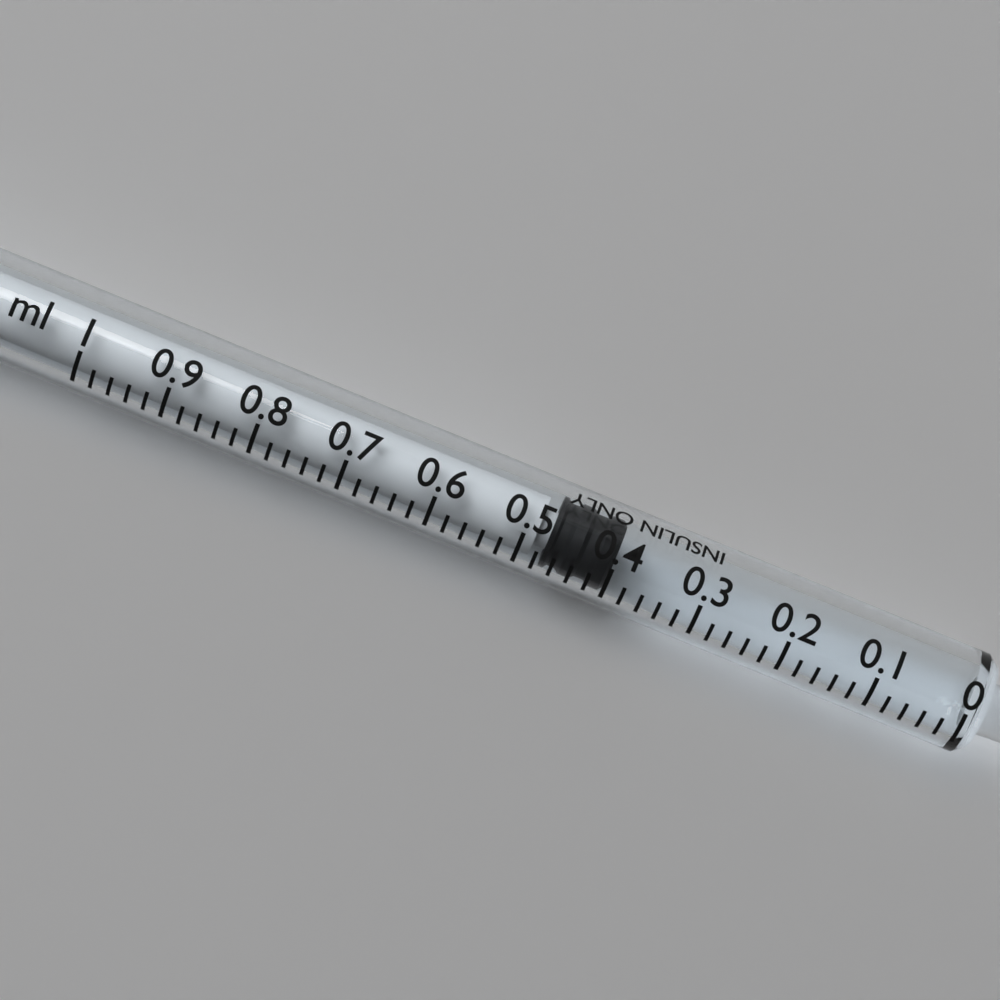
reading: 0.40 ml
